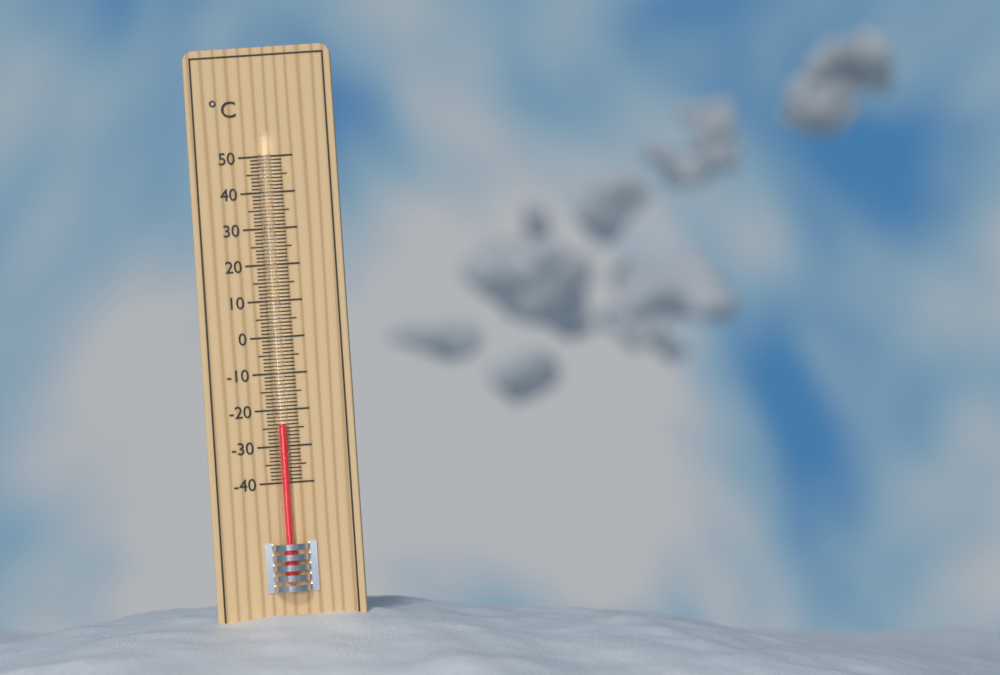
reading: -24 °C
